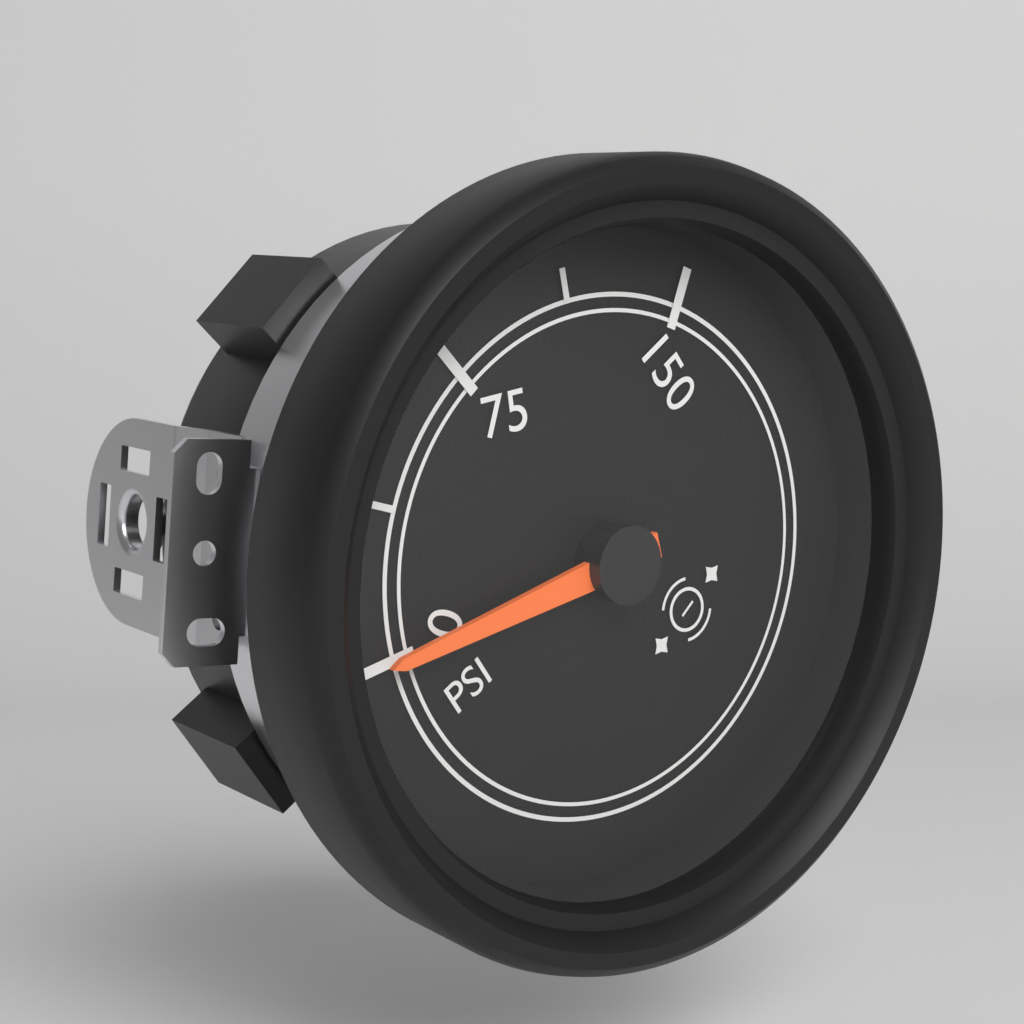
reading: 0.0 psi
